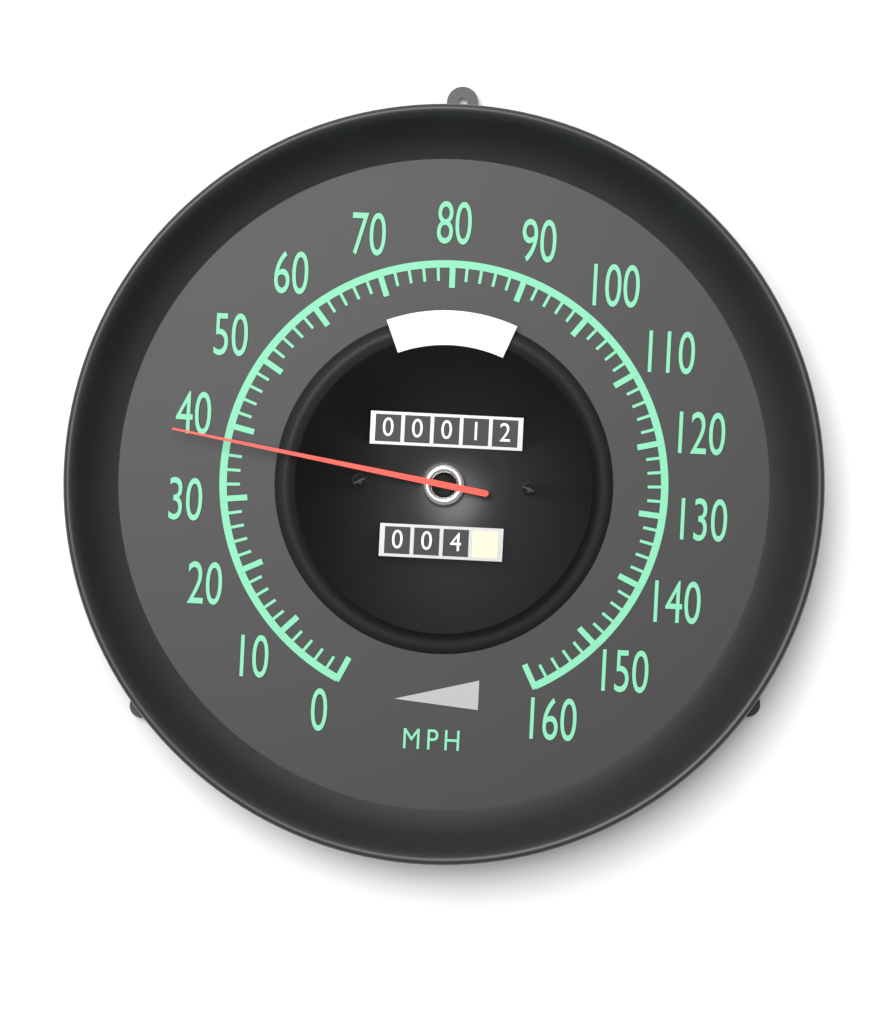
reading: 38 mph
